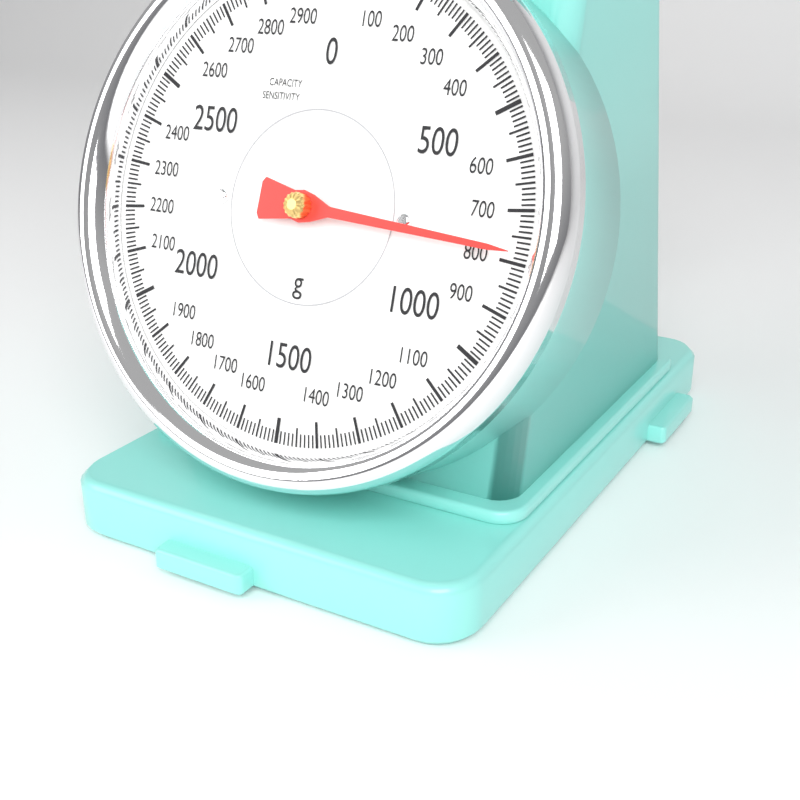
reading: 780 g
